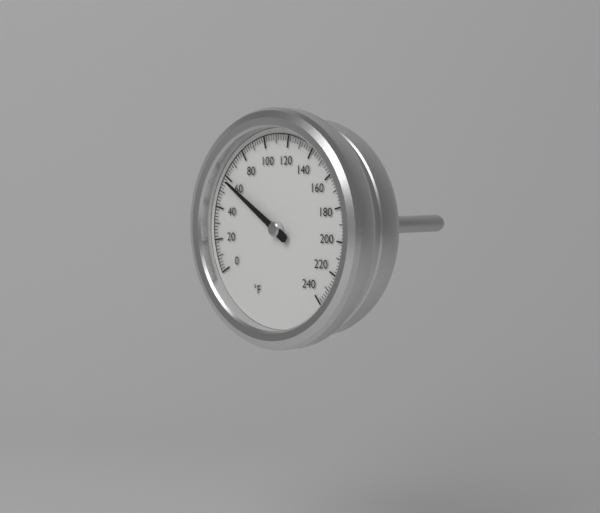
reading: 58 °F
